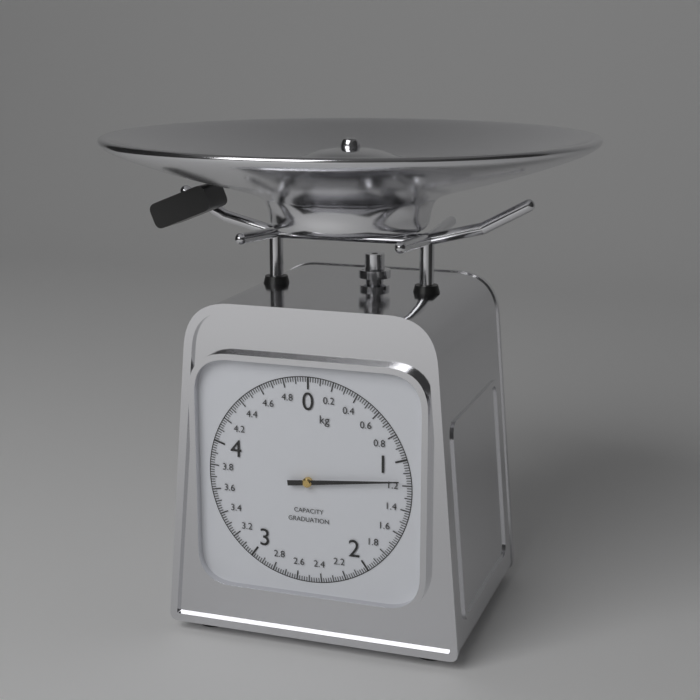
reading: 1.16 kg
